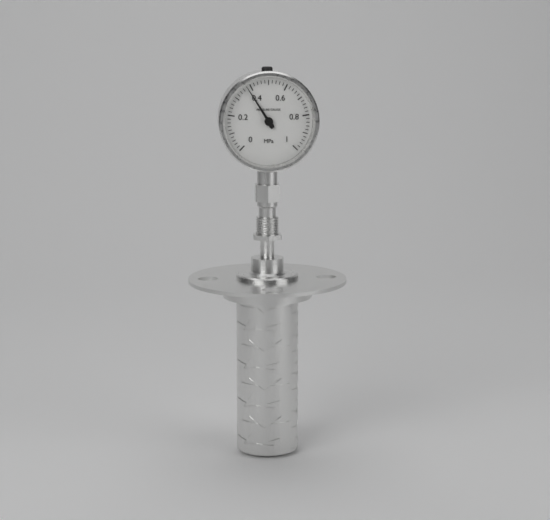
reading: 0.38 MPa
